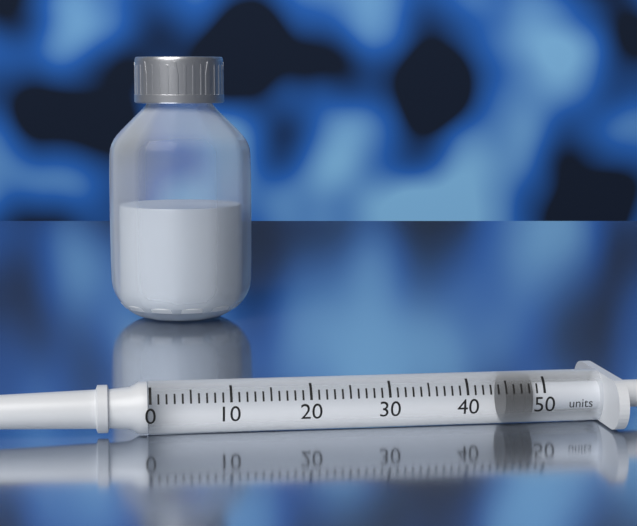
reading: 45 units
